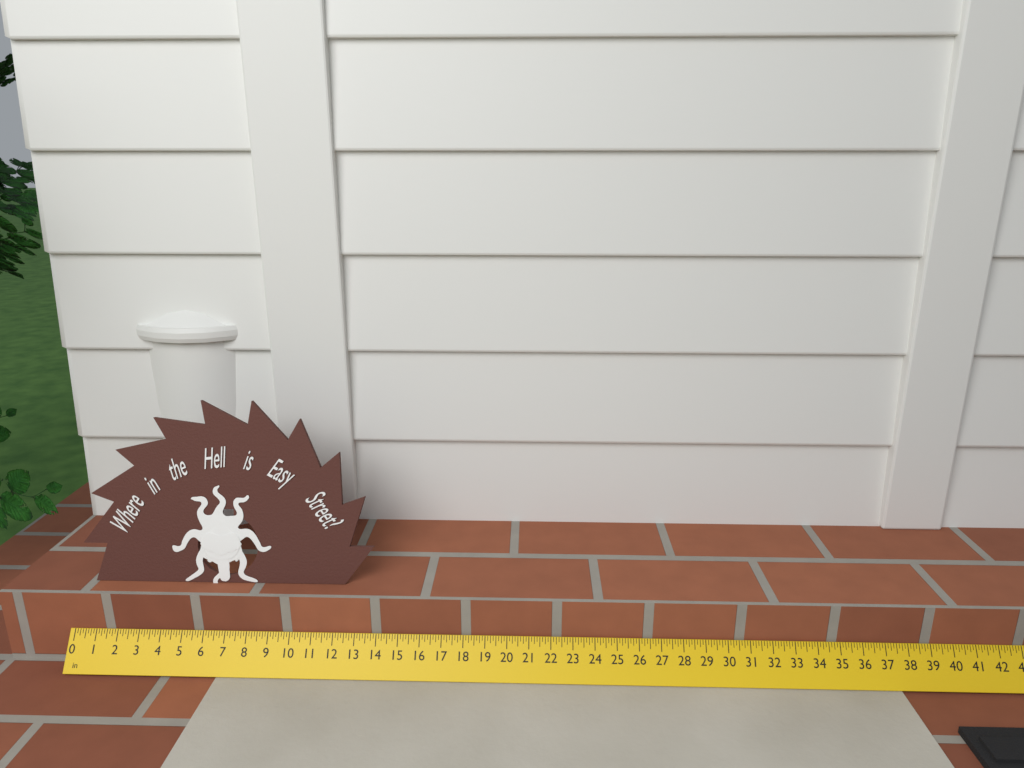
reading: 13.750 in
